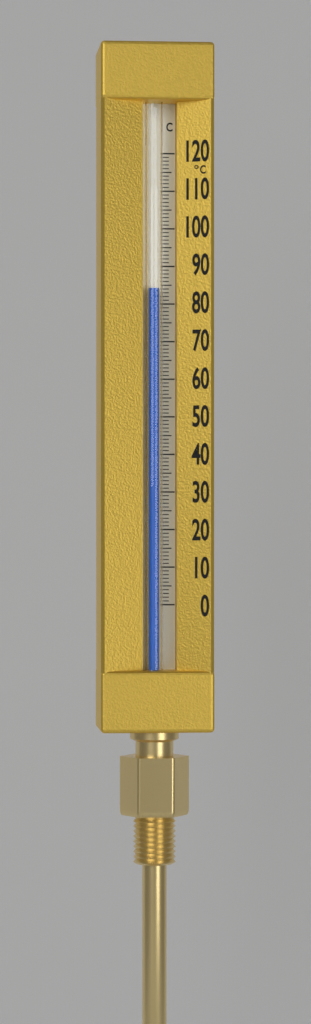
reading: 84 °C
